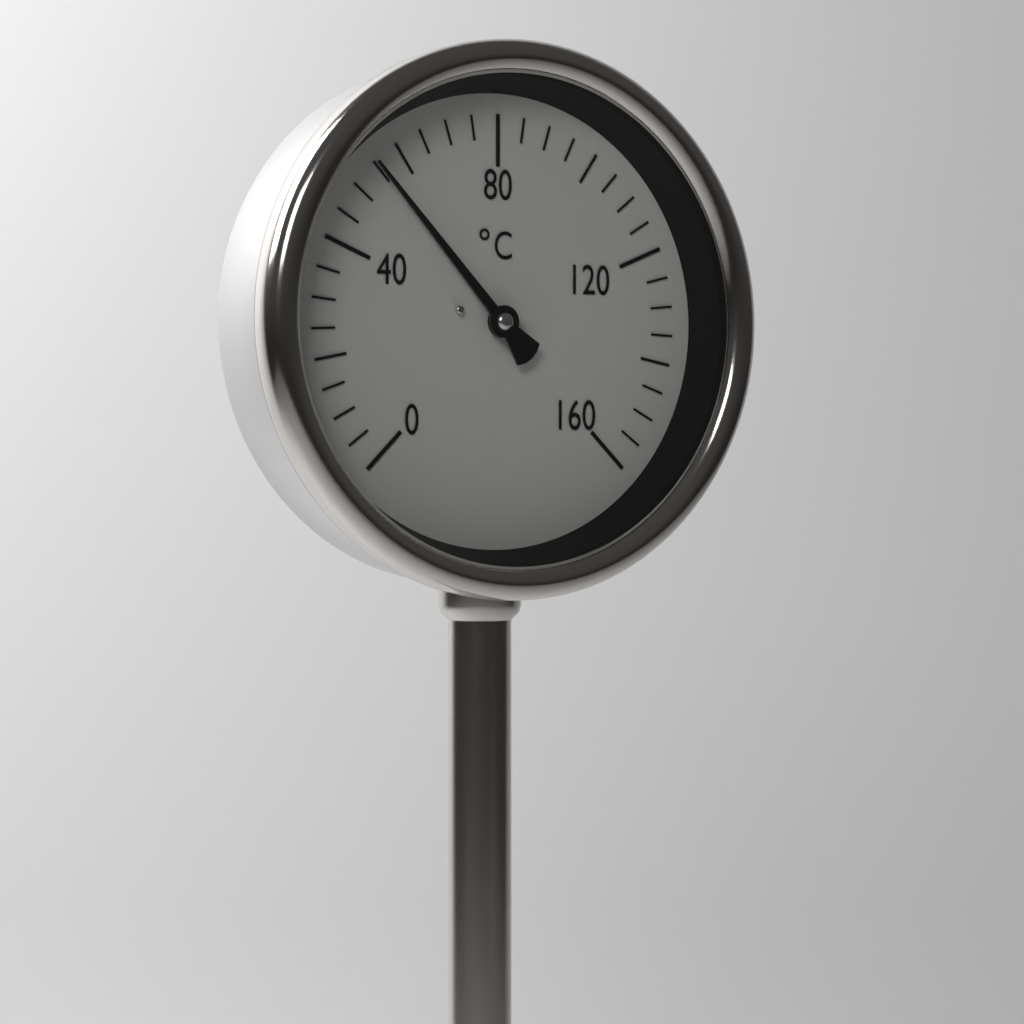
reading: 55 °C
